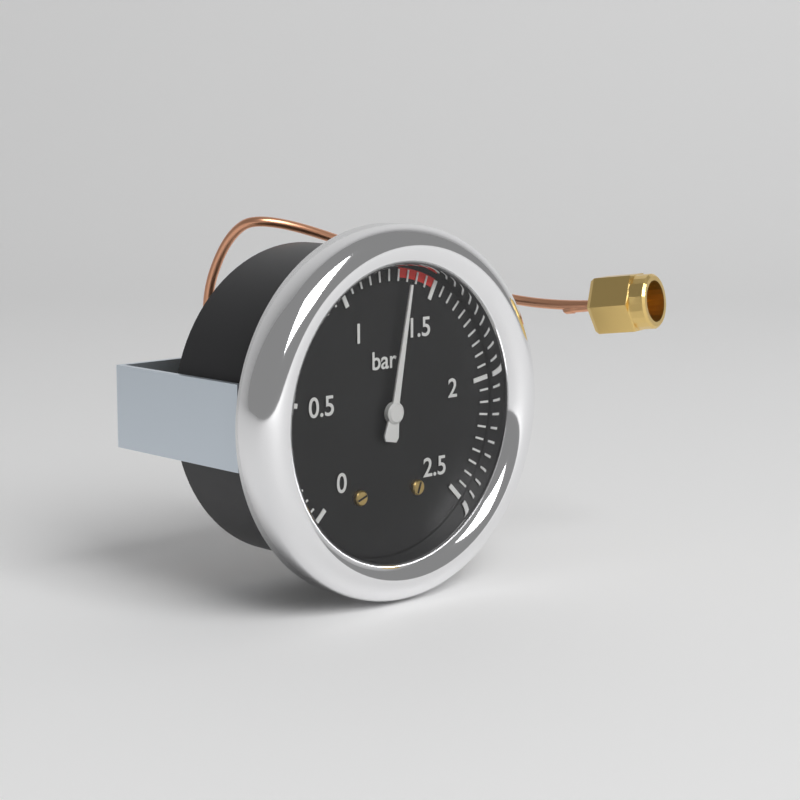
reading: 1.35 bar
